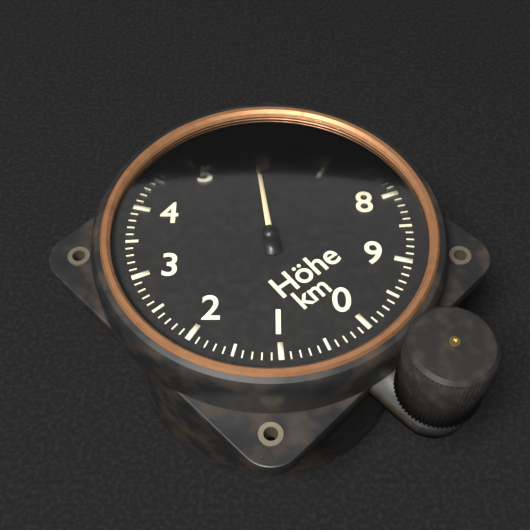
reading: 5.9 km
